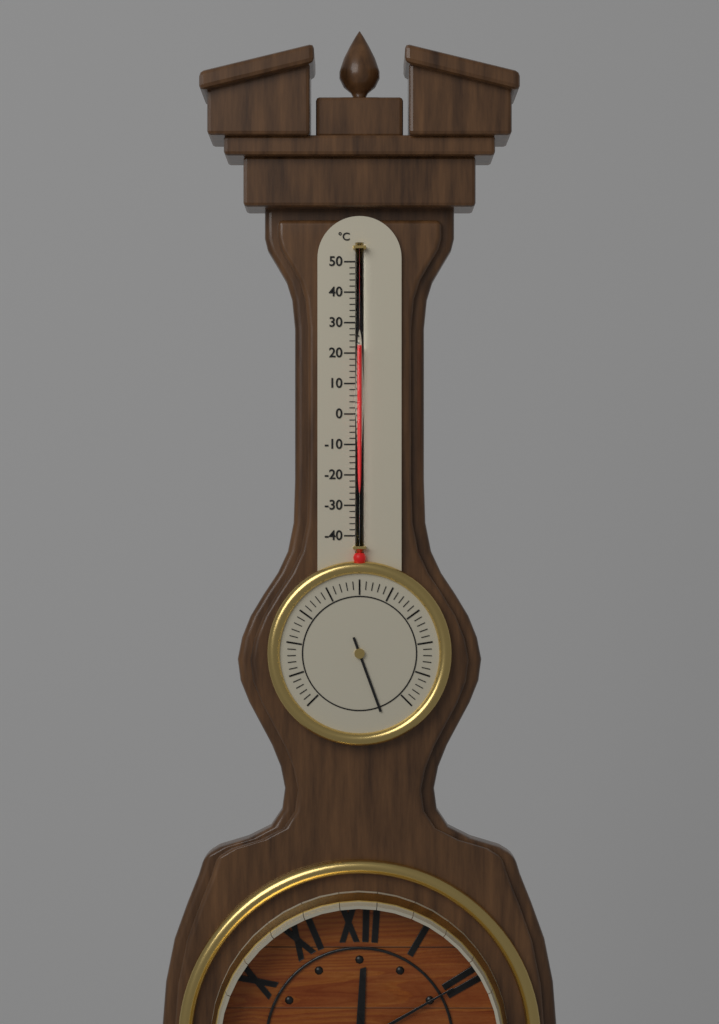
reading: 22 °C
